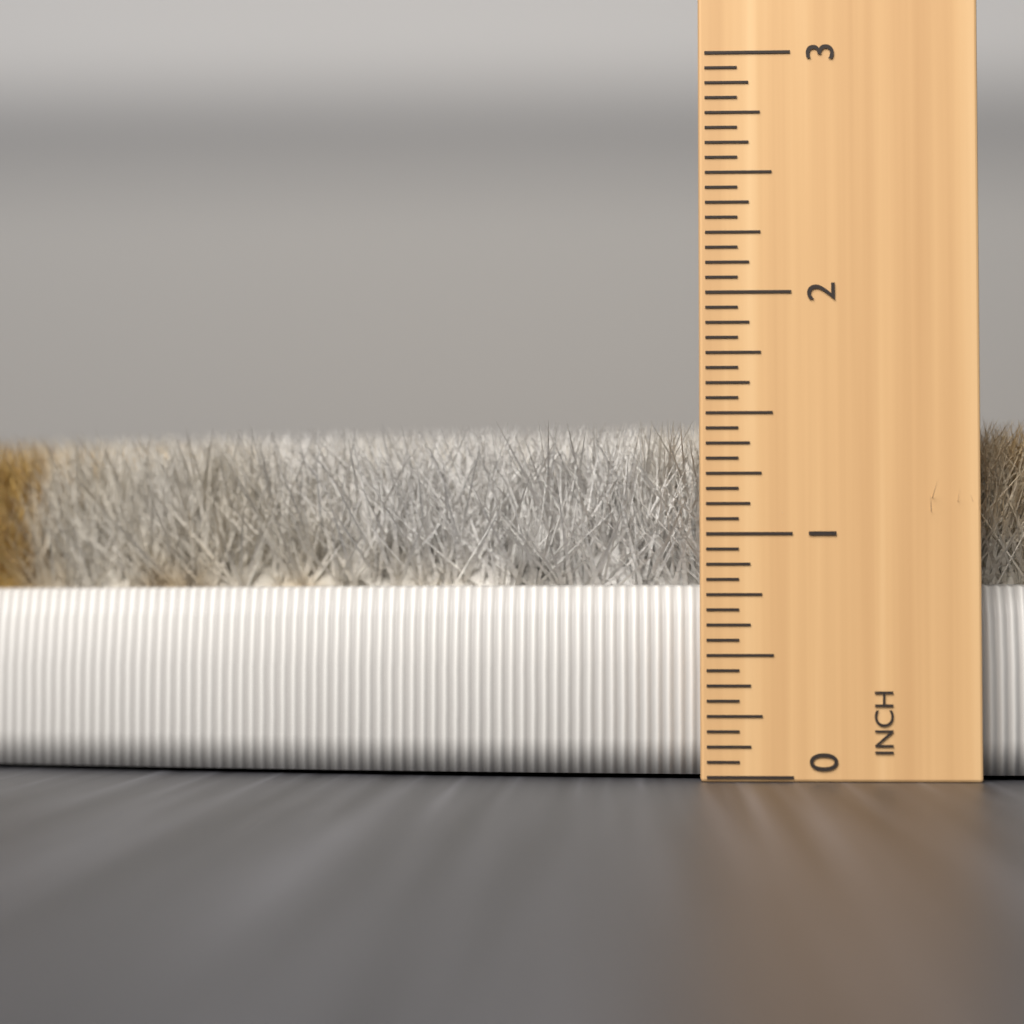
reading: 1.5000 in
